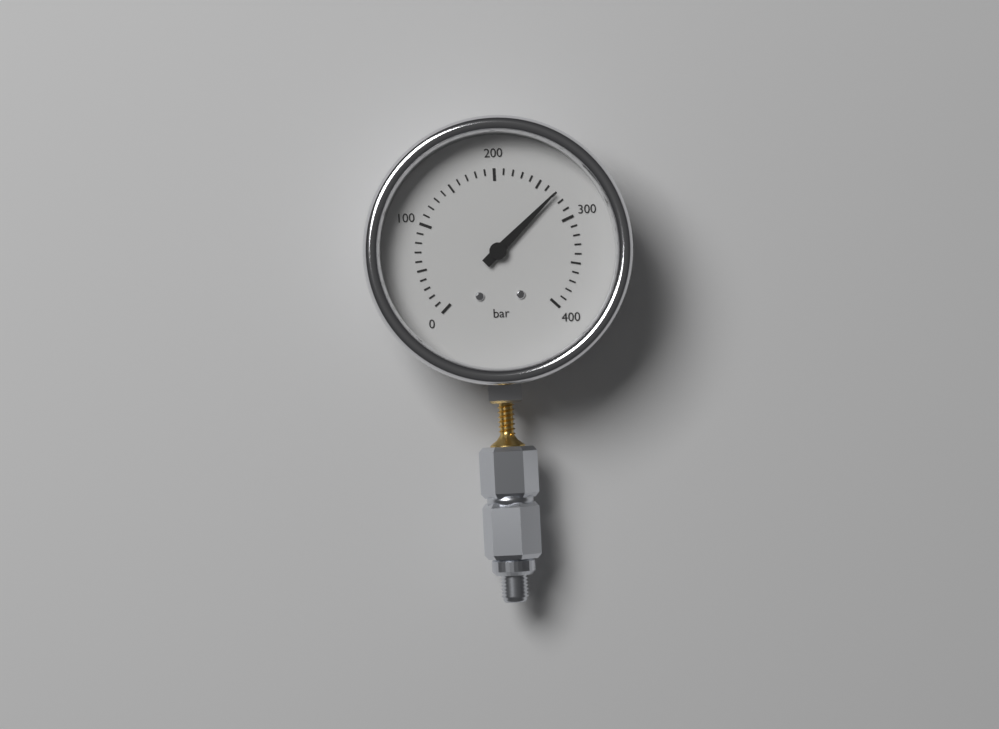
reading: 270 bar
